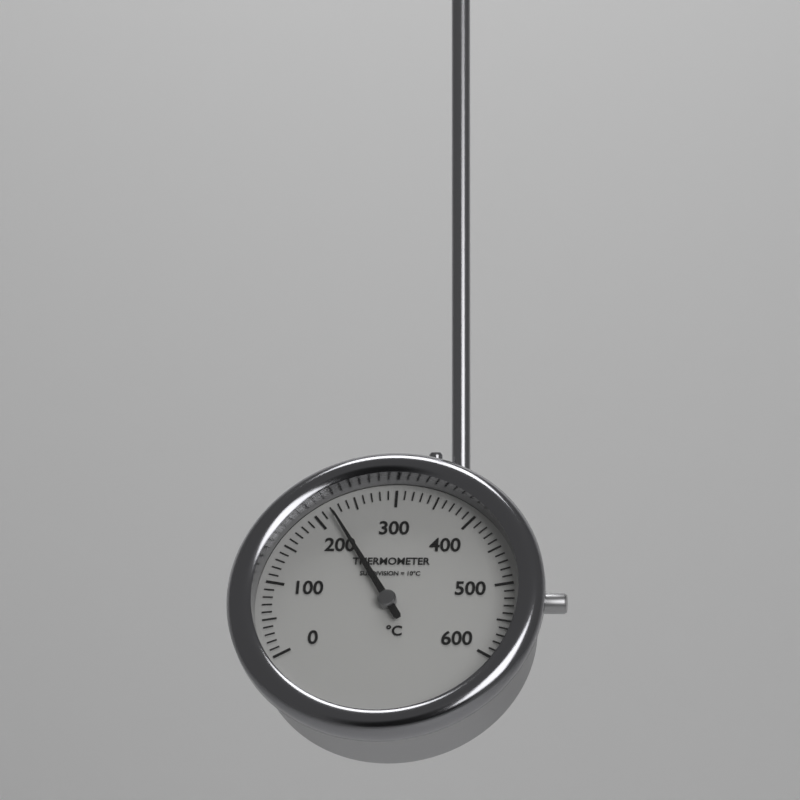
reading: 220 °C
